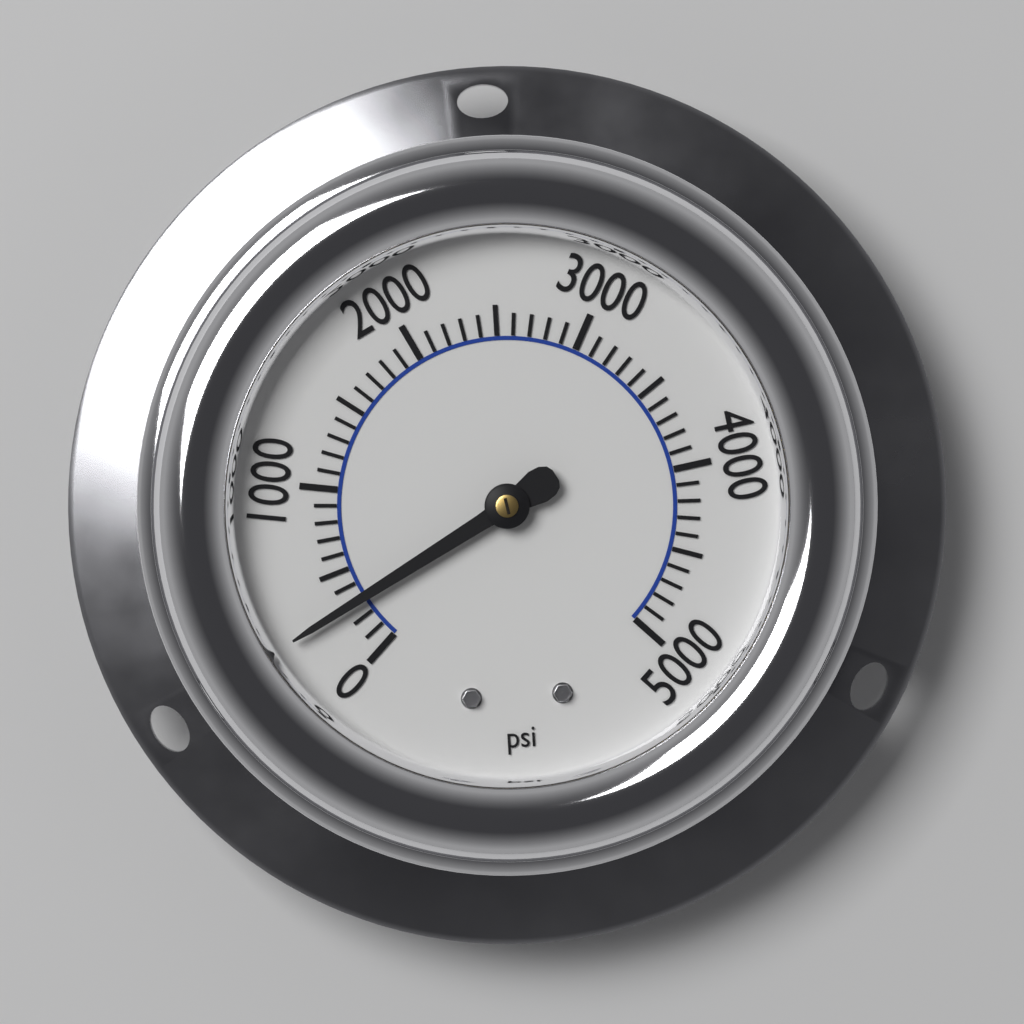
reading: 300 psi
